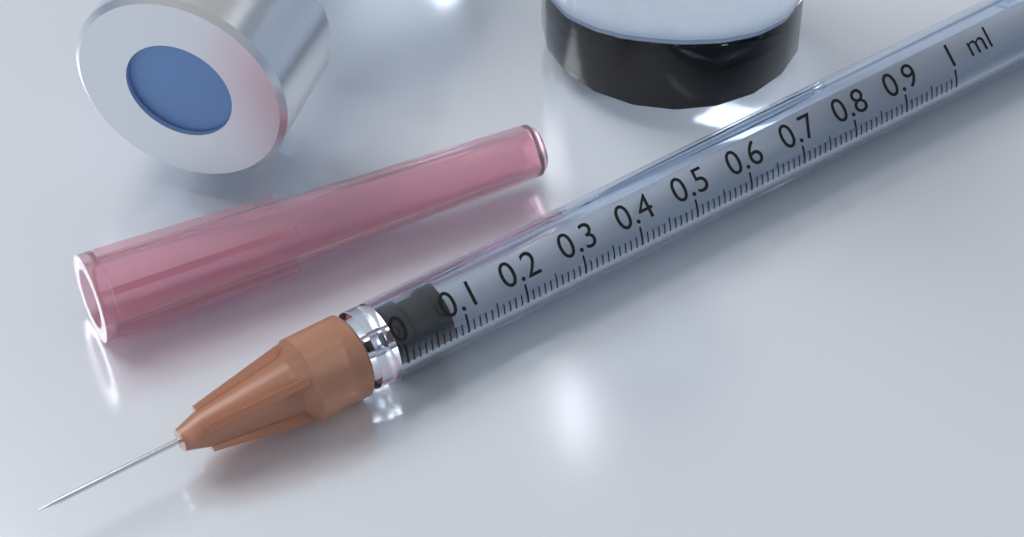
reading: 0.00 ml
